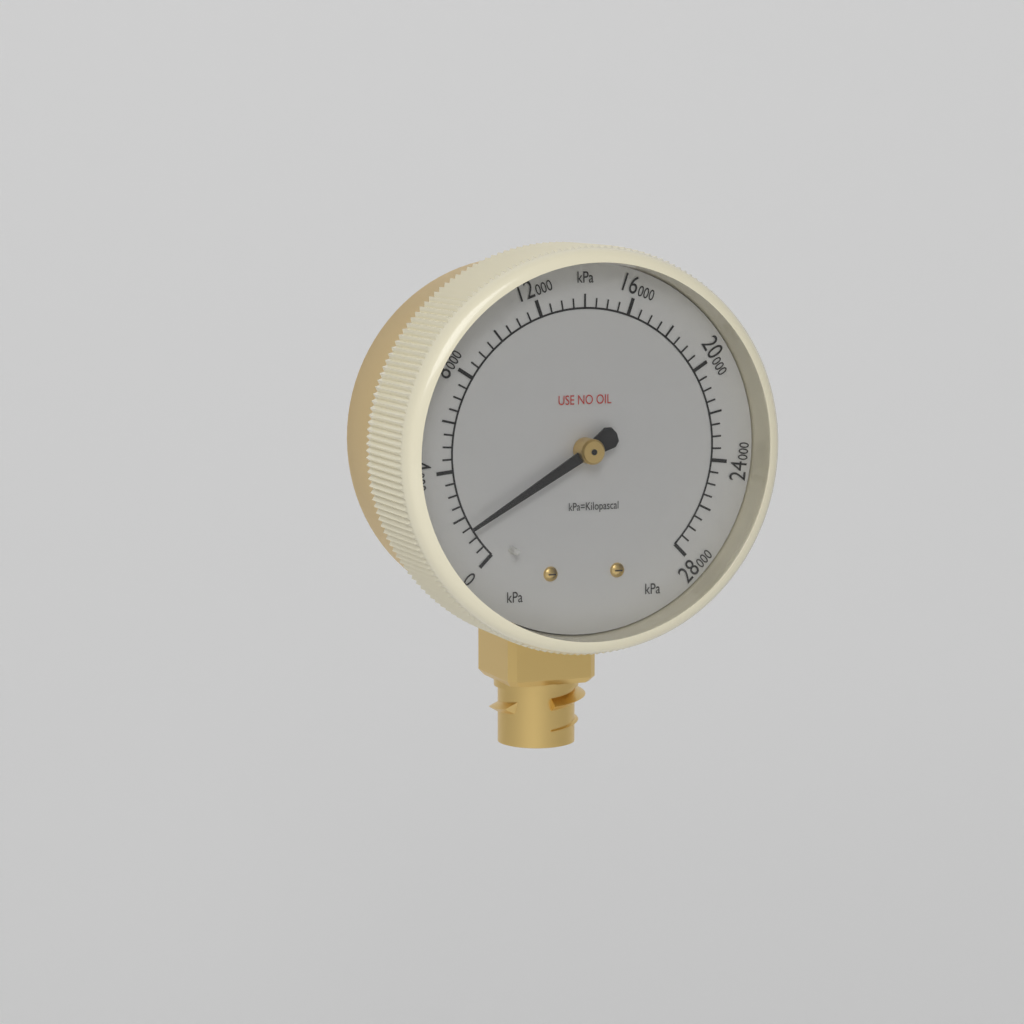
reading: 1500 kPa
